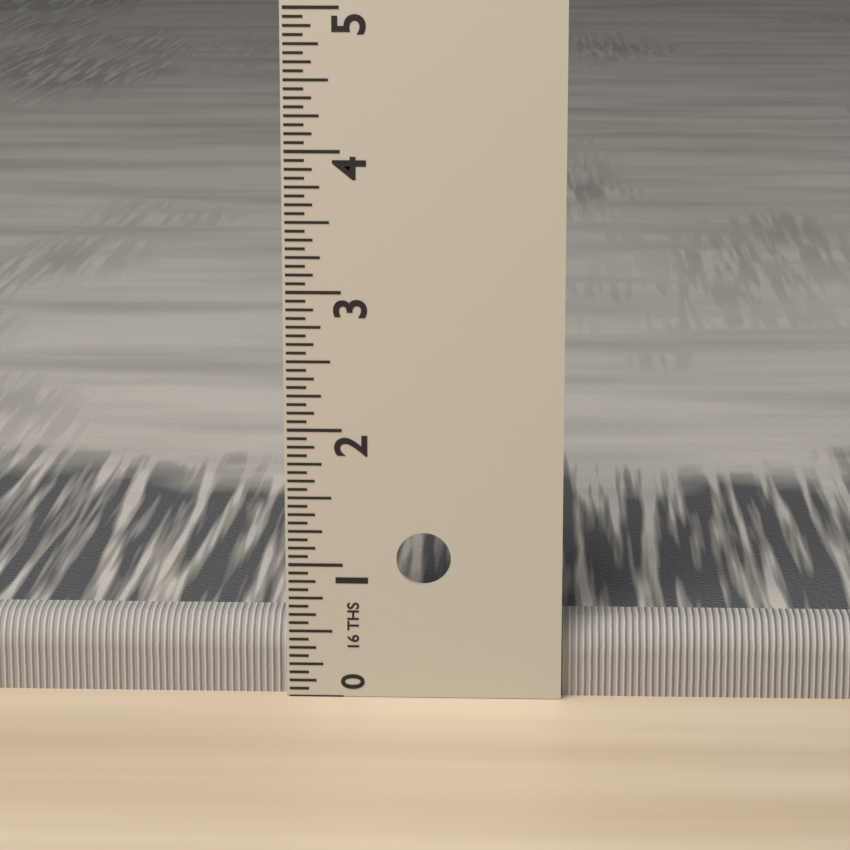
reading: 0.5625 in
